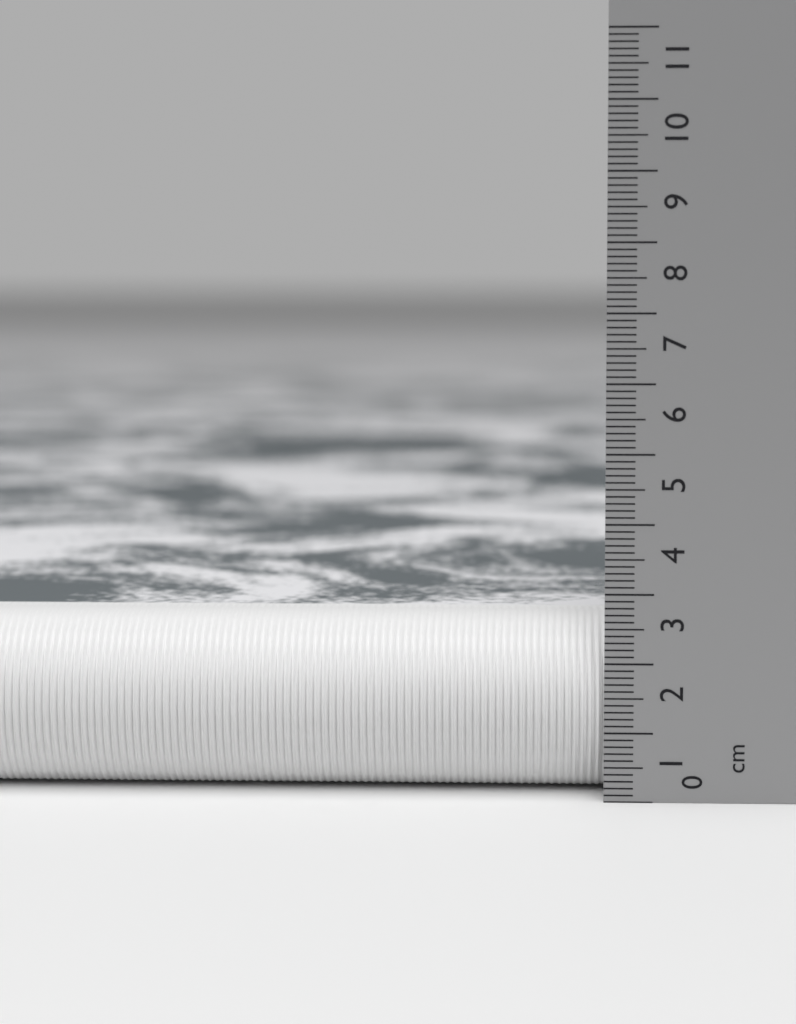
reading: 2.6 cm
